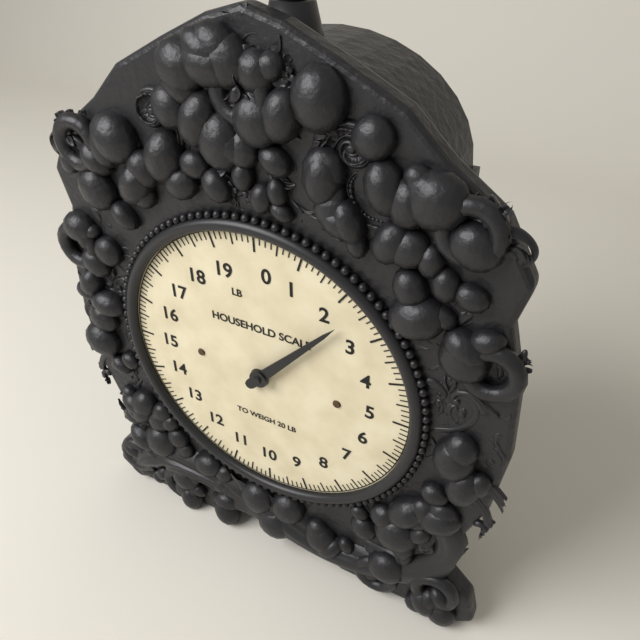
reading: 2.375 lb
